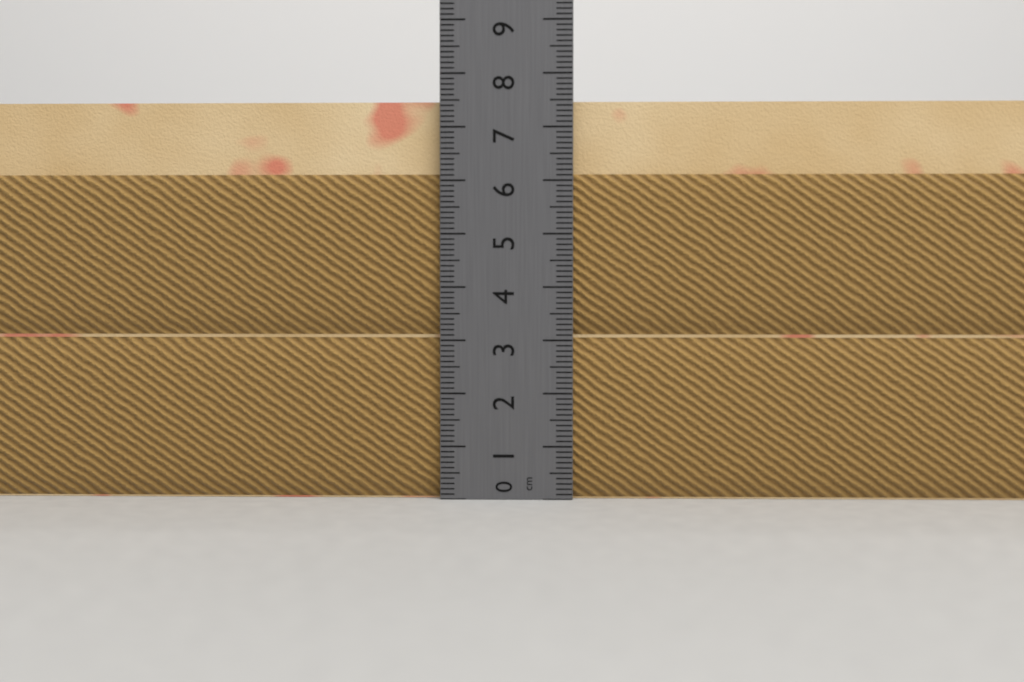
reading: 7.5 cm
